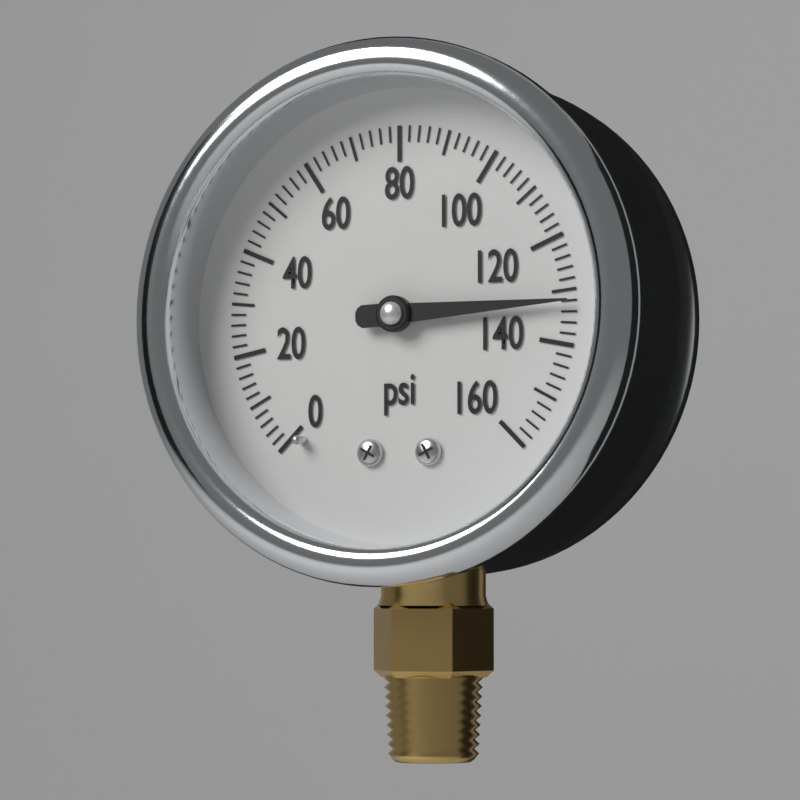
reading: 132 psi
